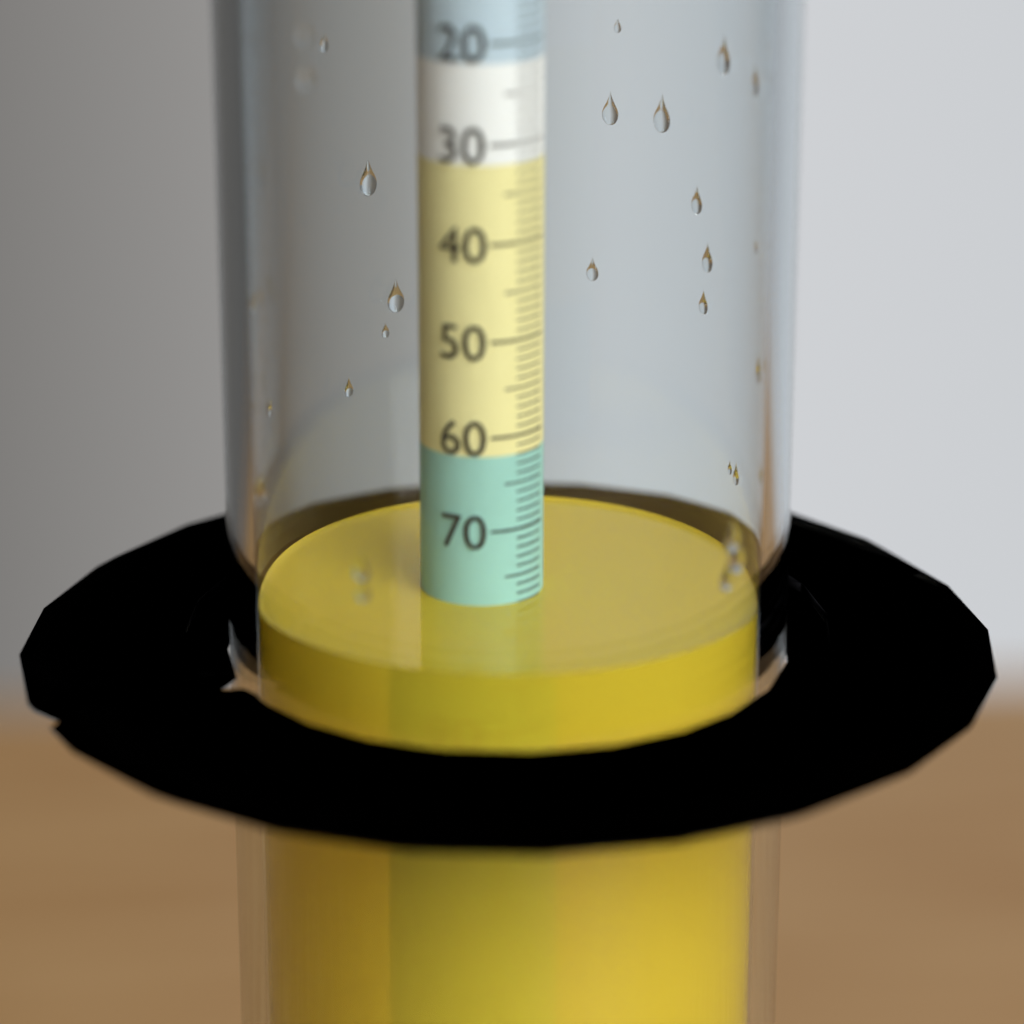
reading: 78 (no unit)
